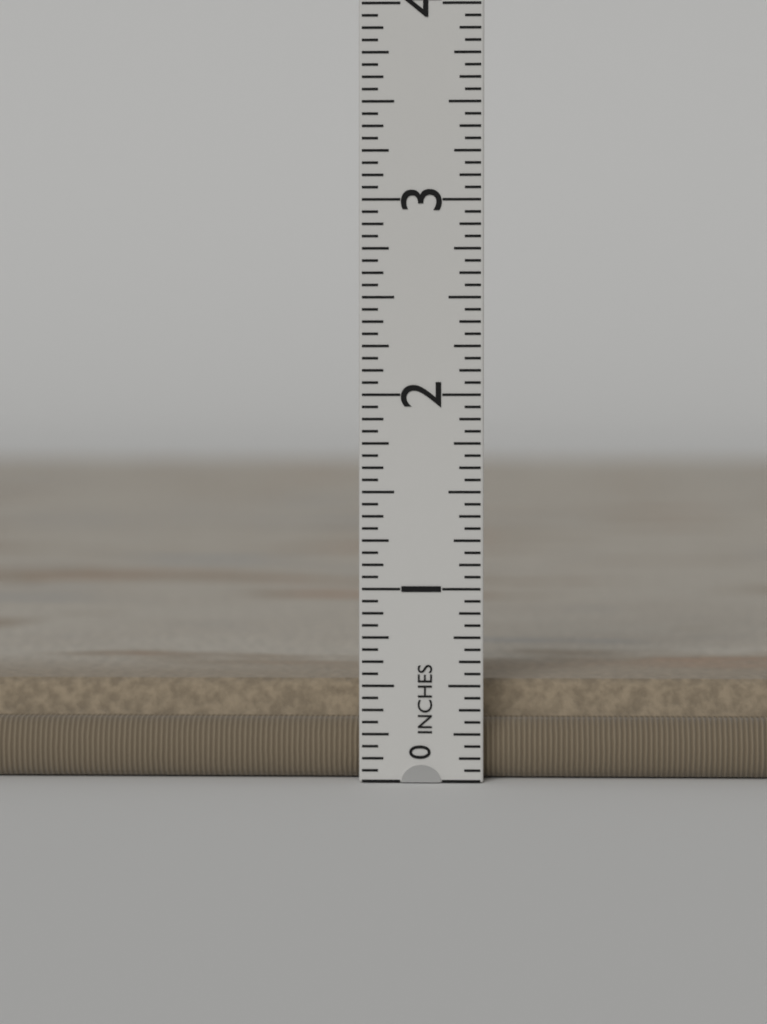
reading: 0.5000 in
